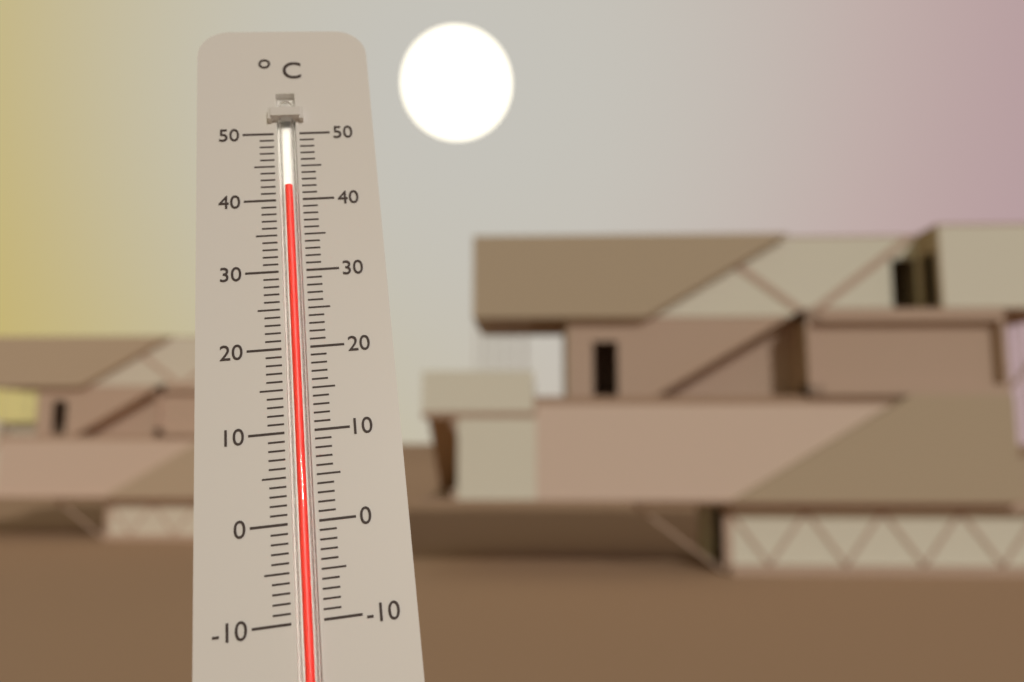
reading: 42 °C
